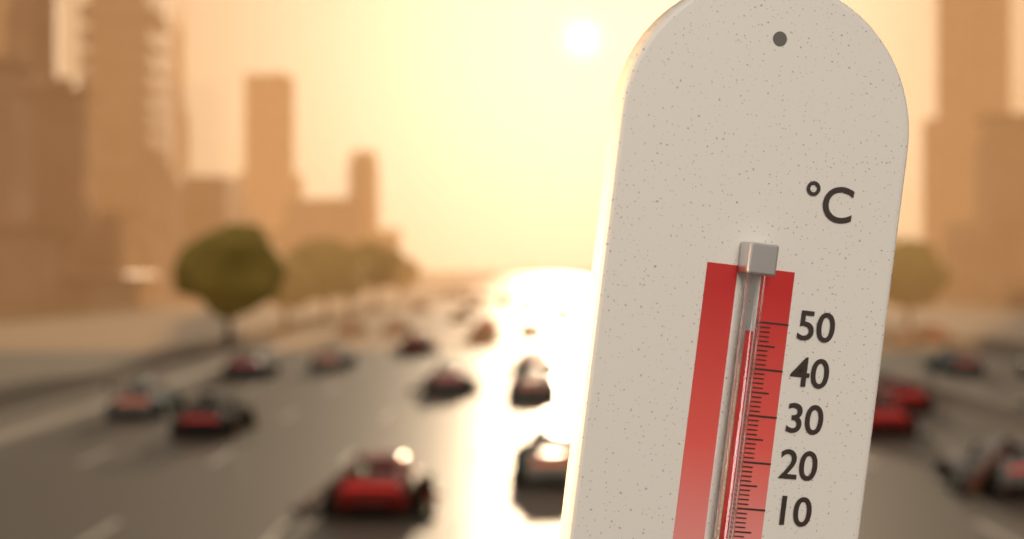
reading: 48 °C
